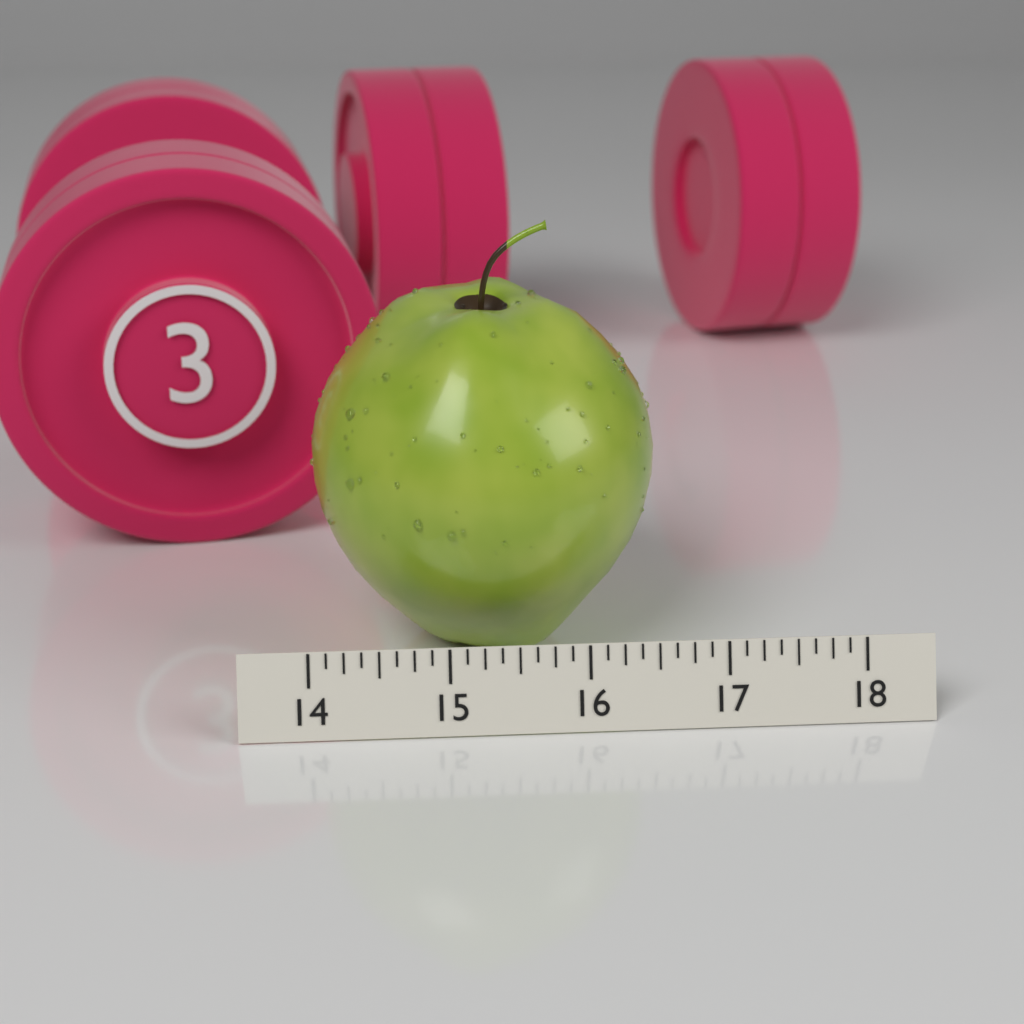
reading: 16.625 (no unit)
